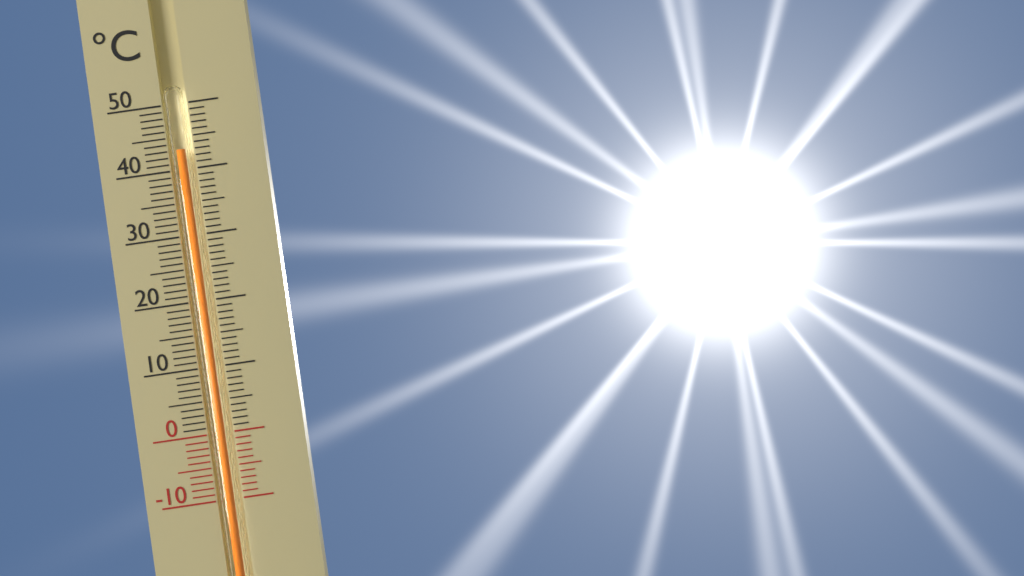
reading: 43 °C
